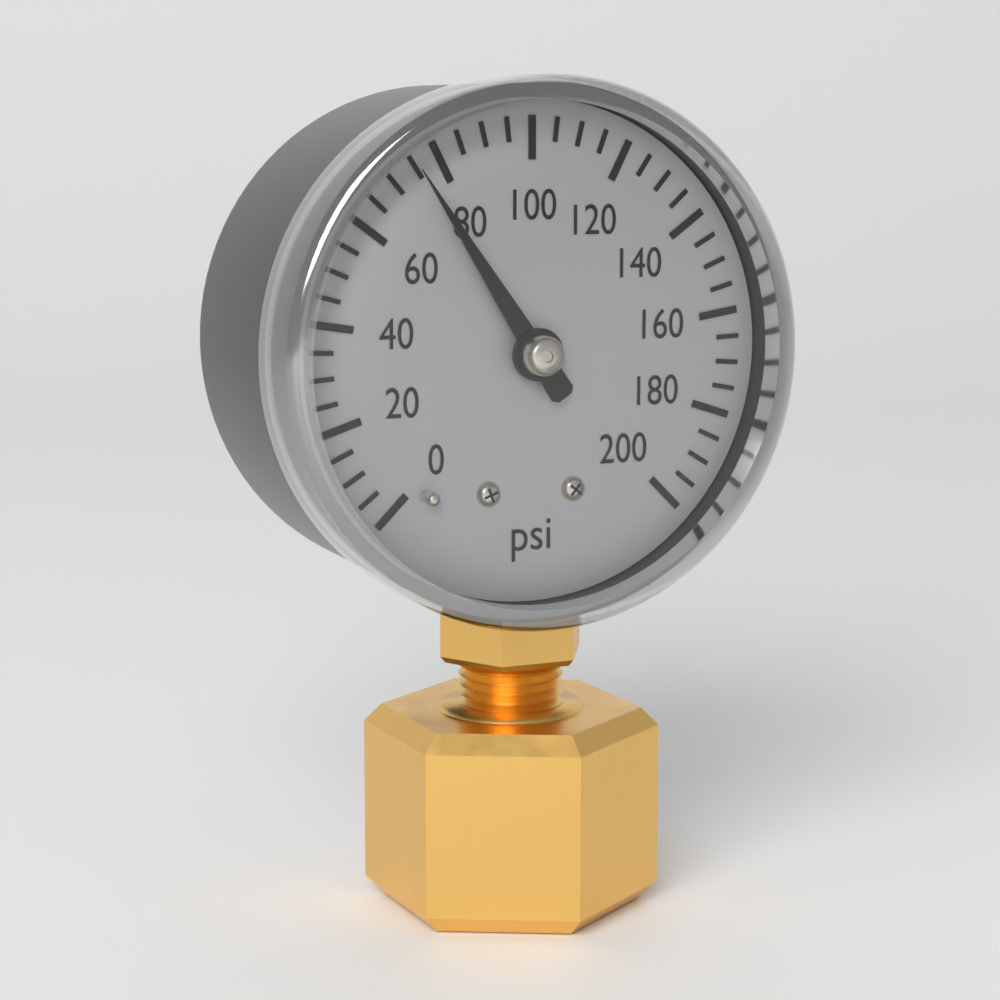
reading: 75 psi
